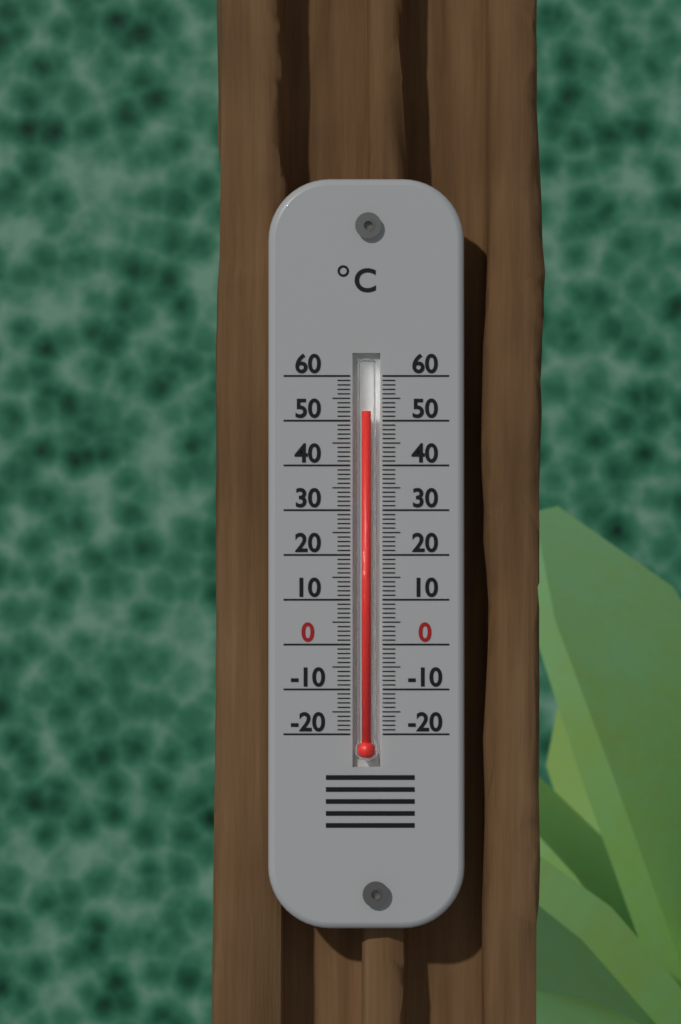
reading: 52 °C
